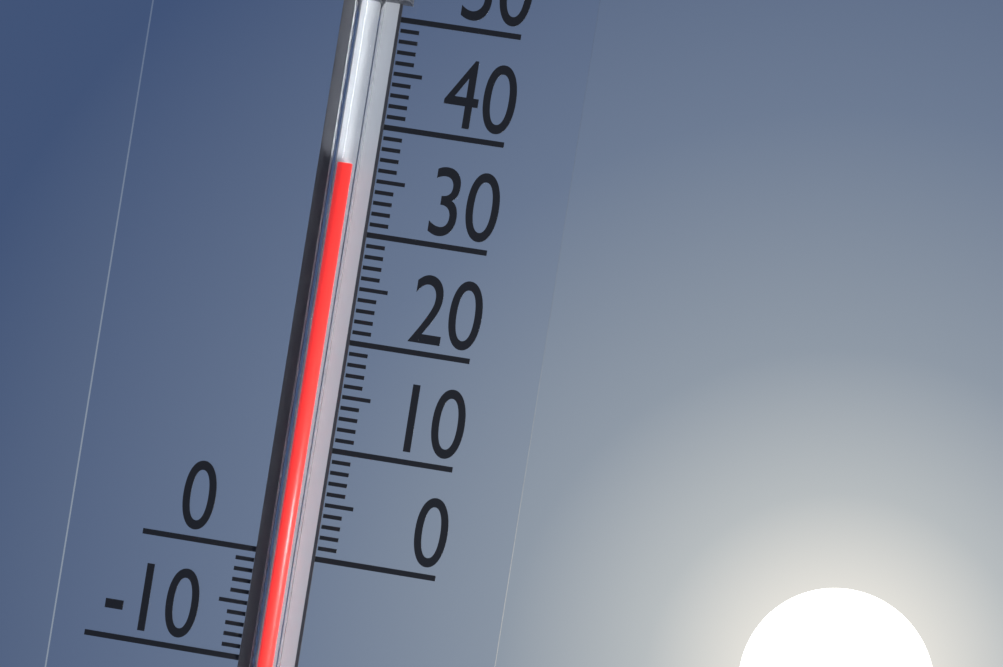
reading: 36 (no unit)
